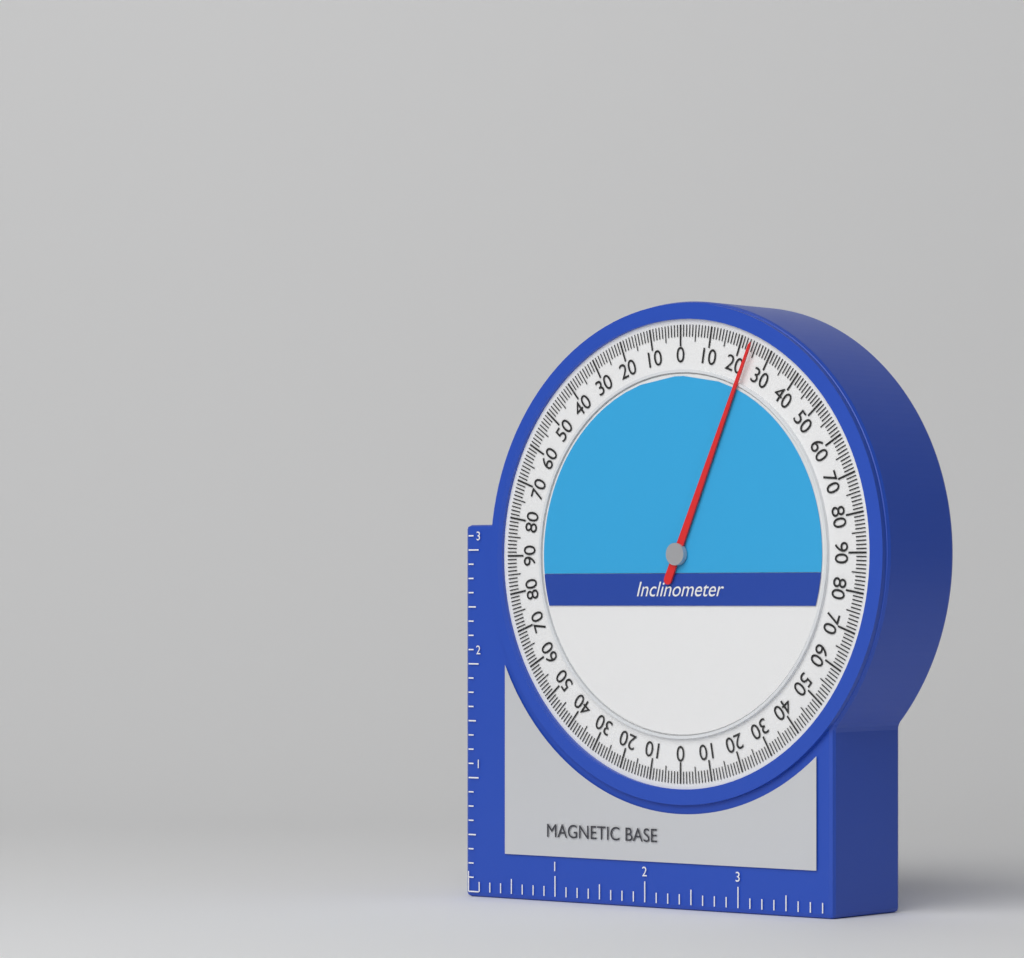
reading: 24 (no unit)
